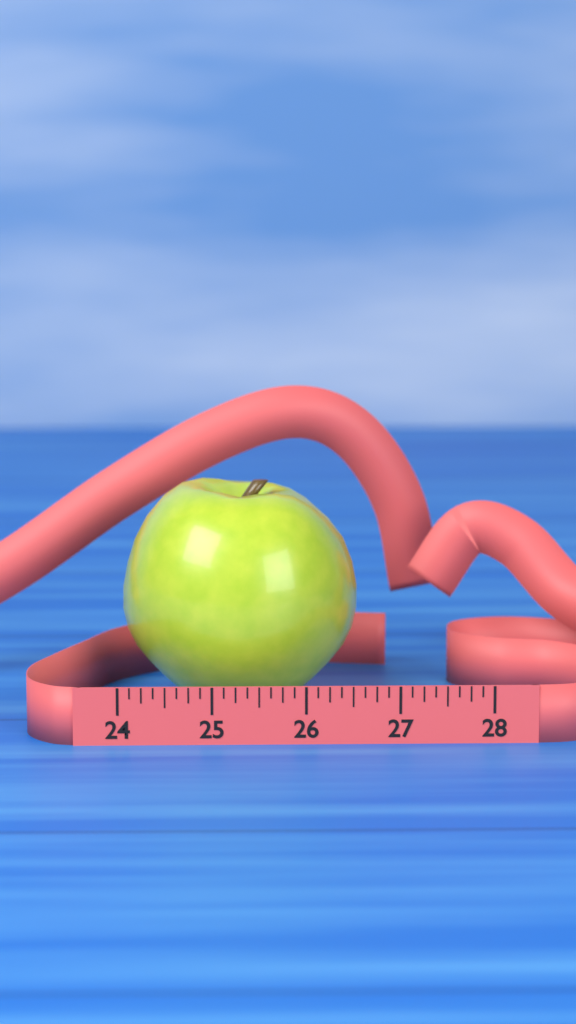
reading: 26.625 (no unit)
